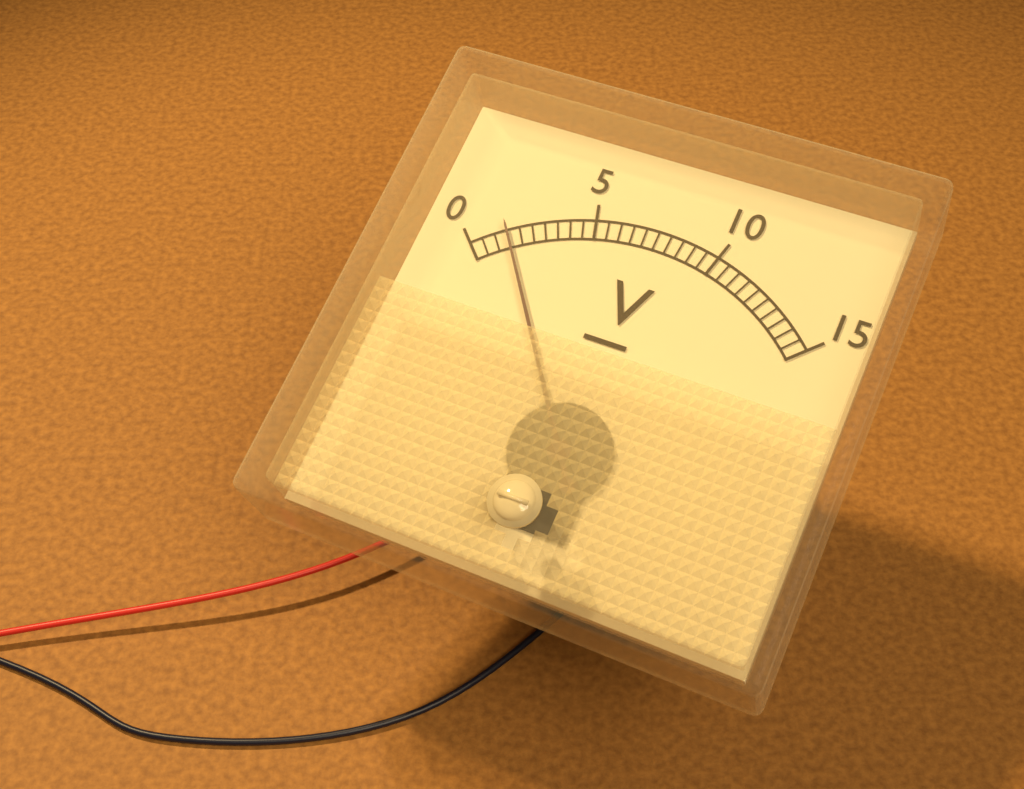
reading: 1.5 V
